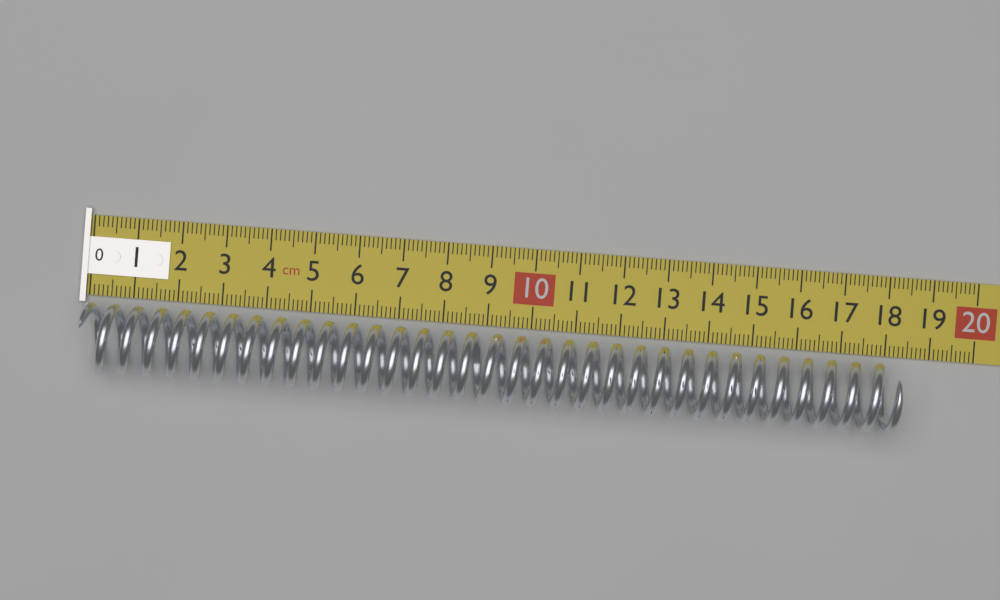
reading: 18.3 cm
